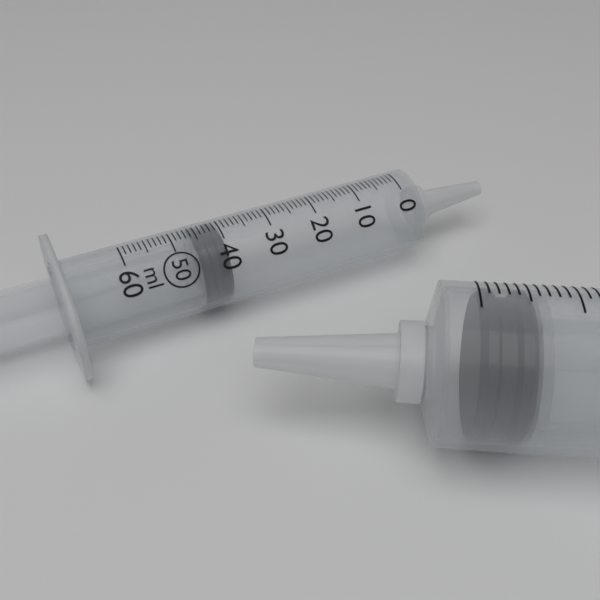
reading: 40 ml
